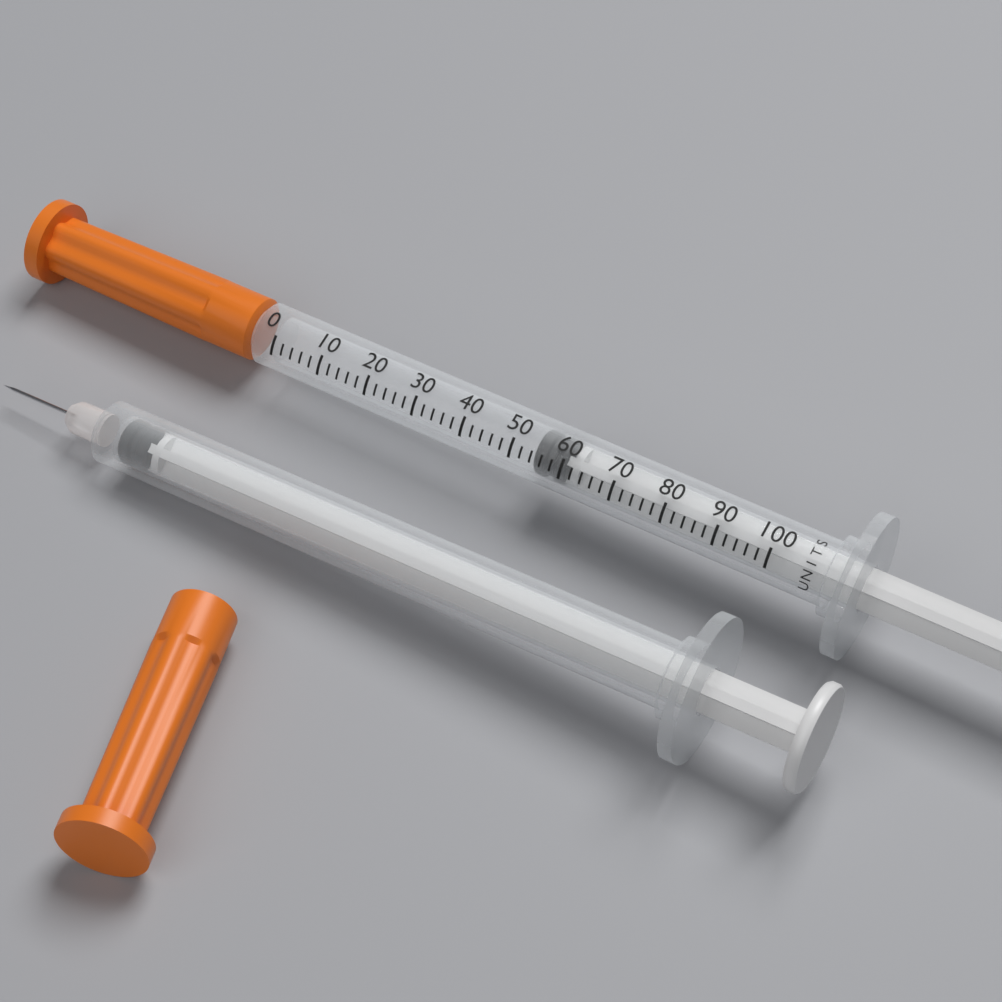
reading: 54 units
